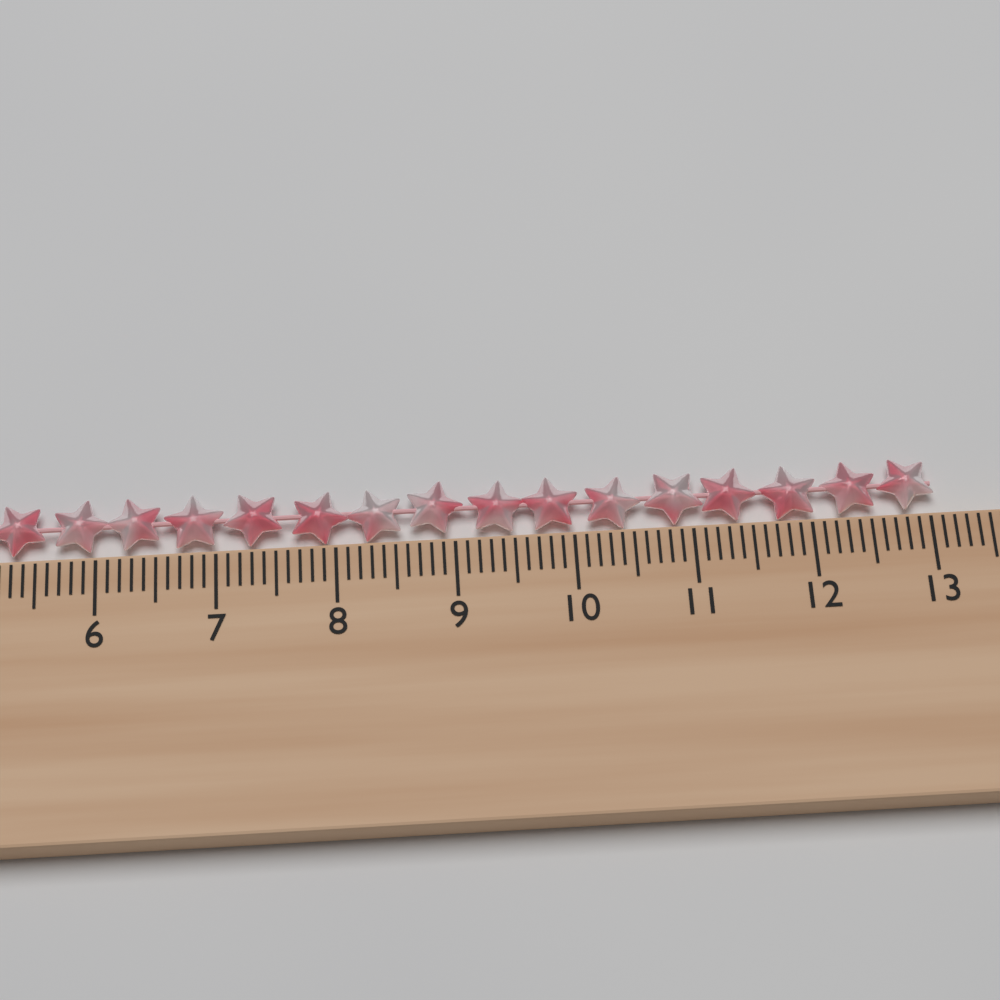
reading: 13.1 cm
